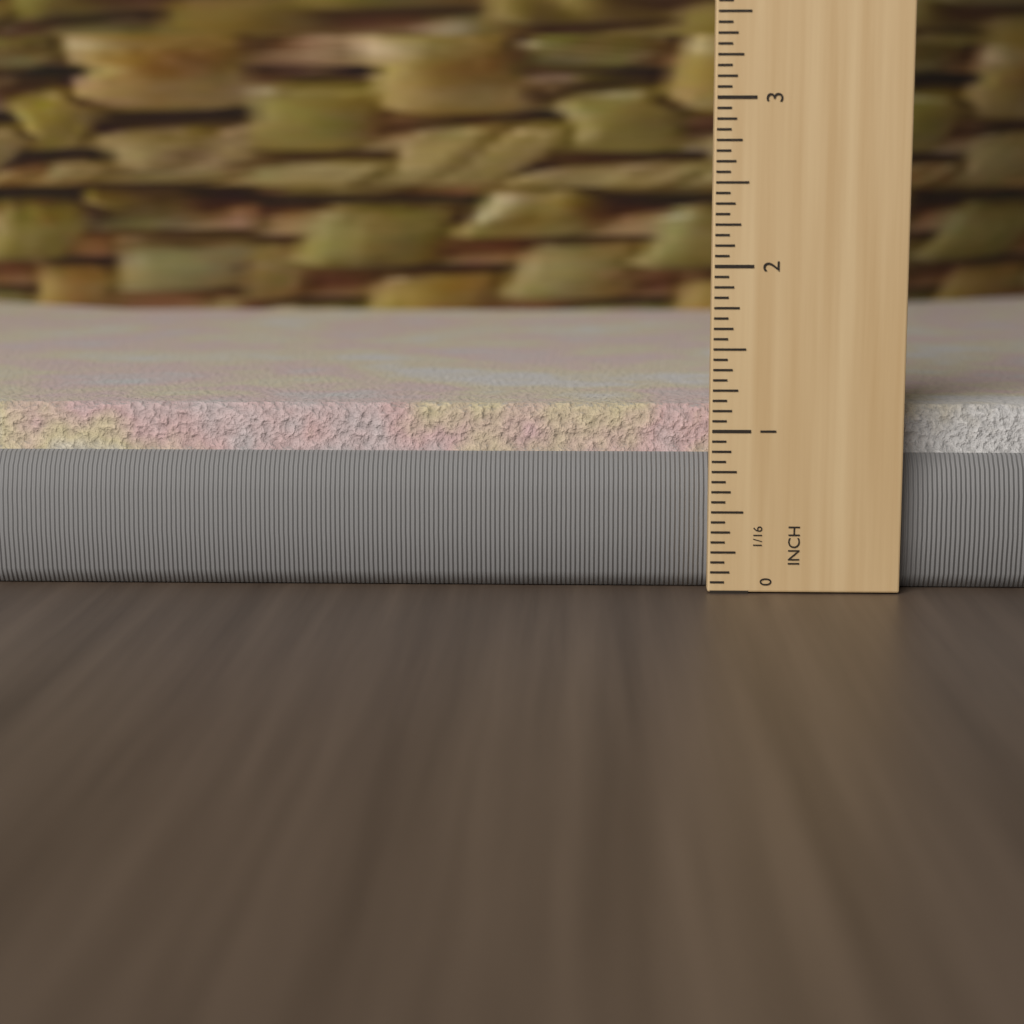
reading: 1.1250 in
